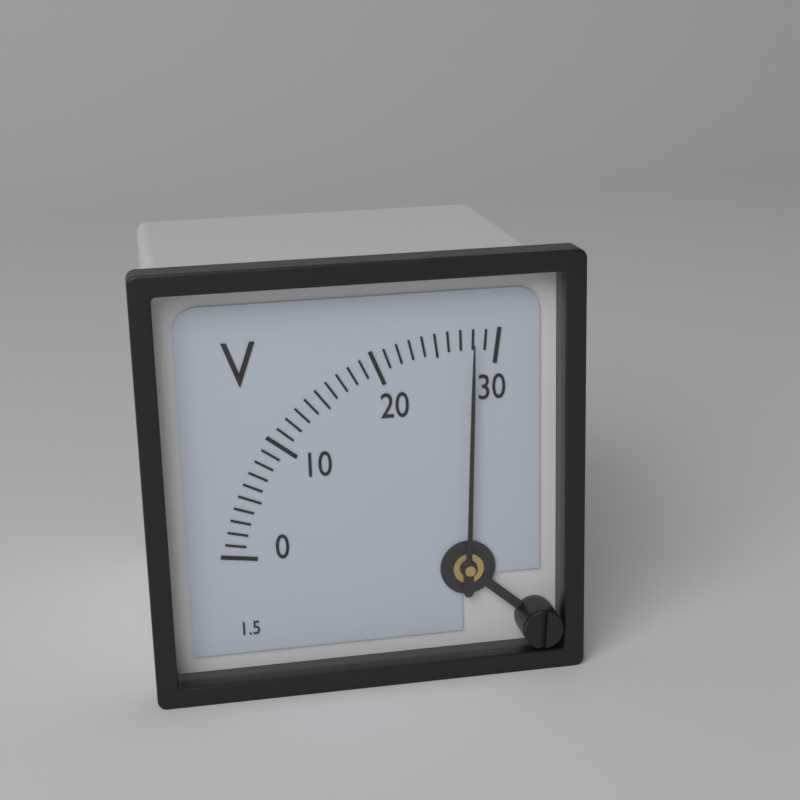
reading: 28 V
